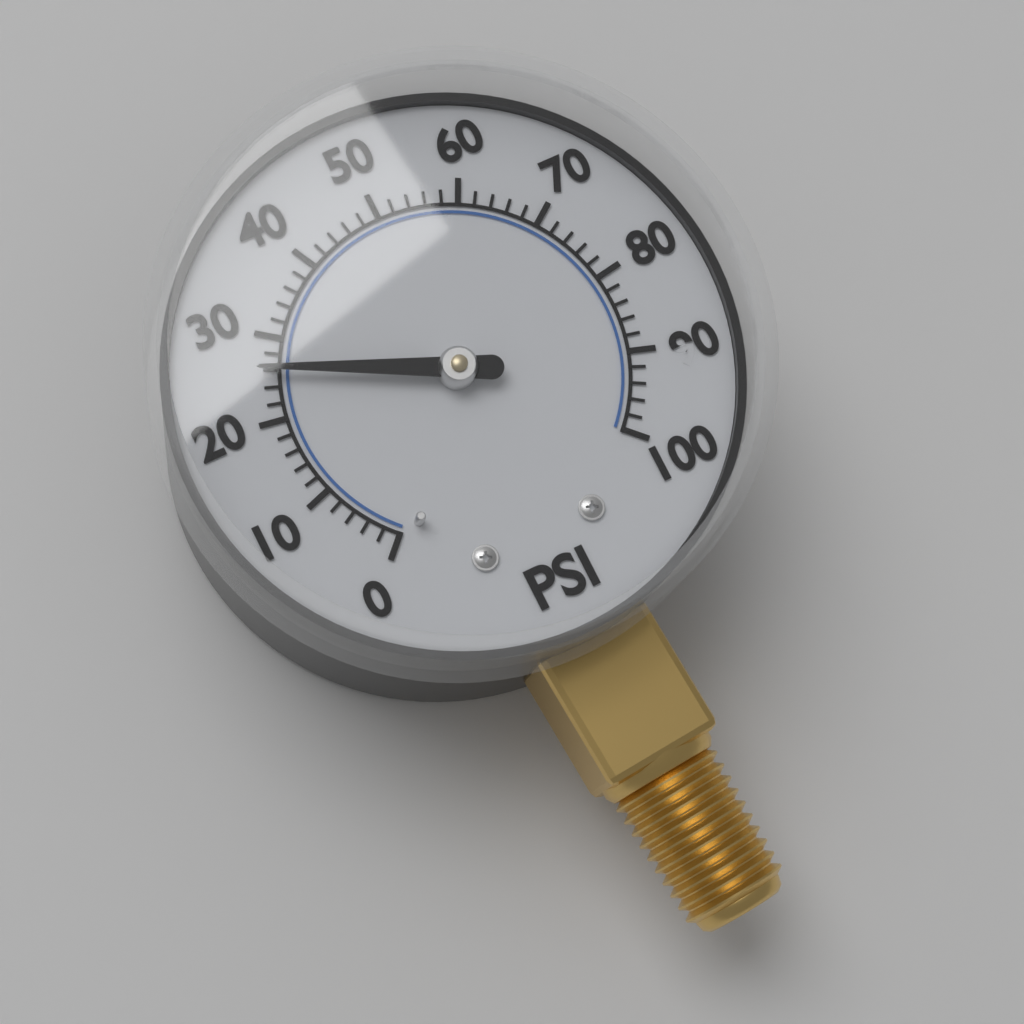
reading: 26 psi
